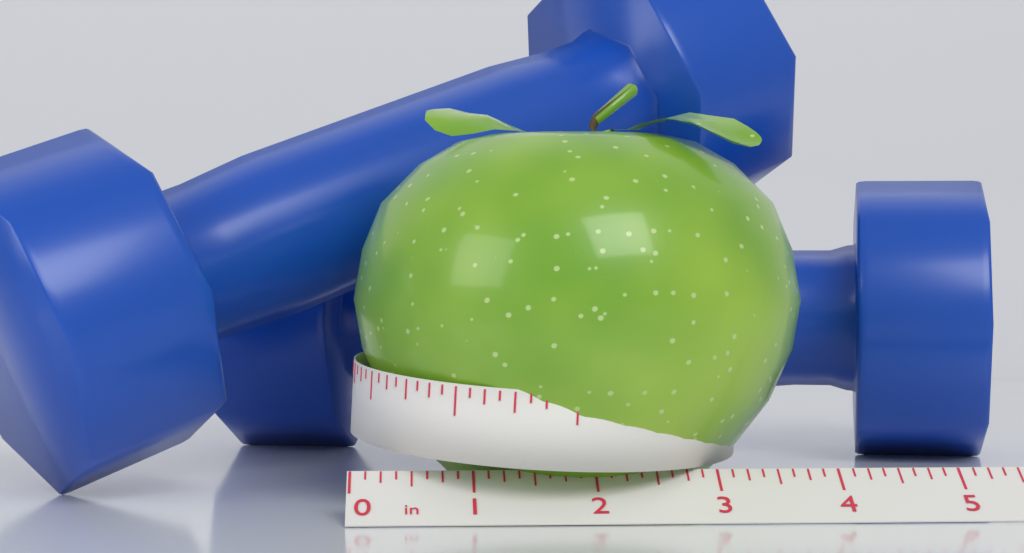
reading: 3.875 in
